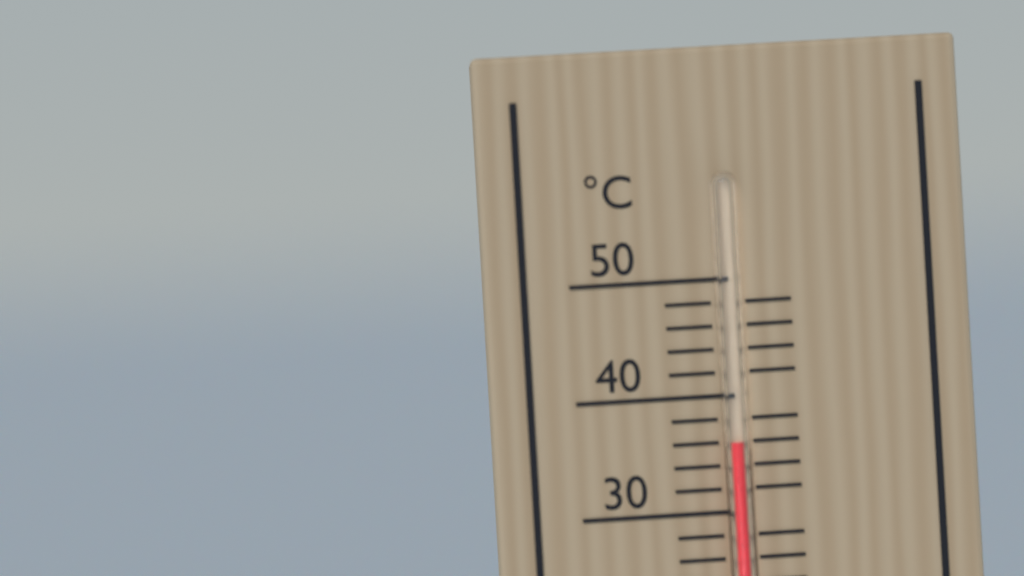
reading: 36 °C
